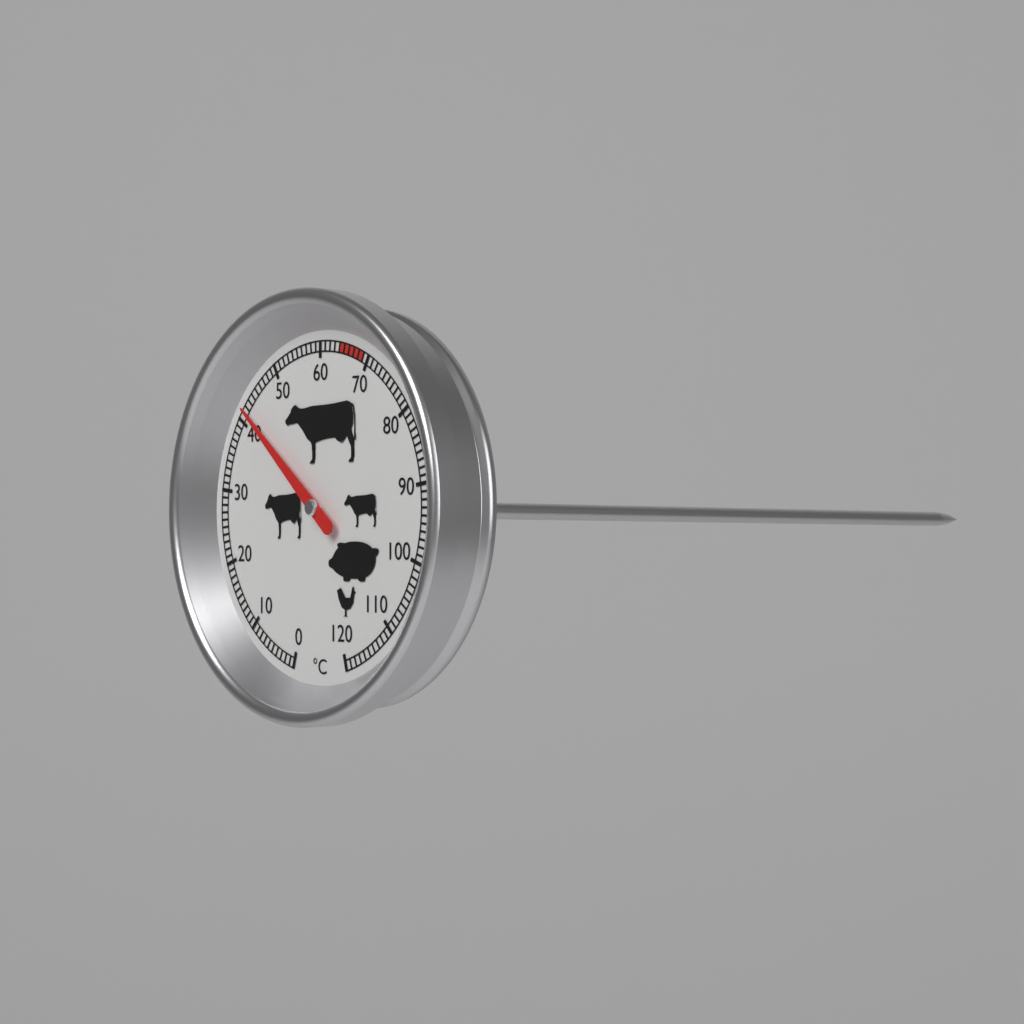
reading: 42 °C
